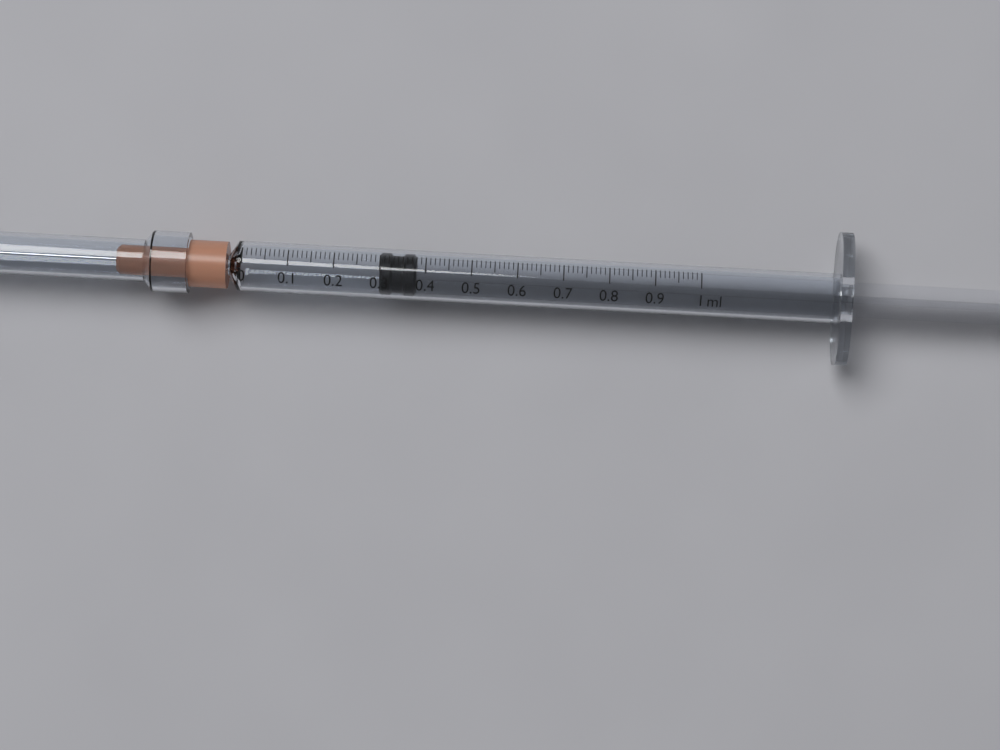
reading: 0.30 ml
